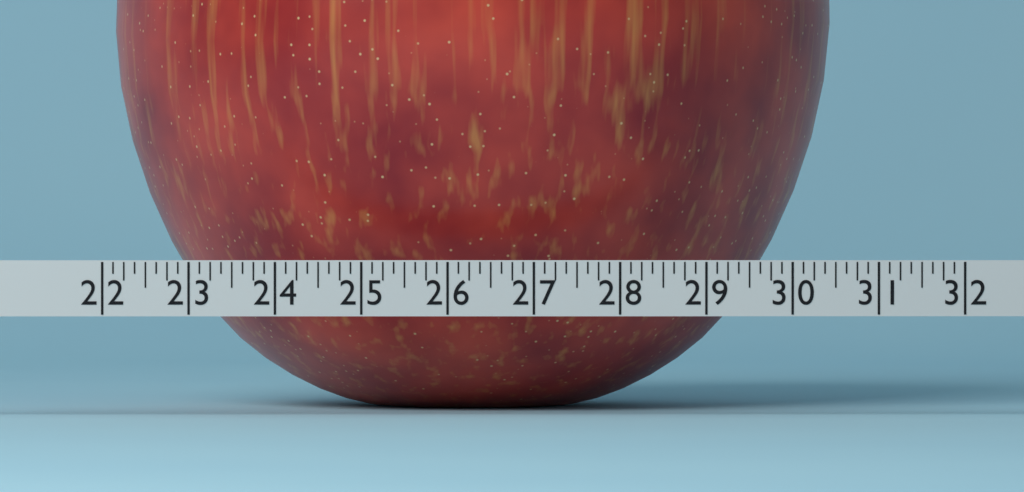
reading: 30.625 (no unit)
